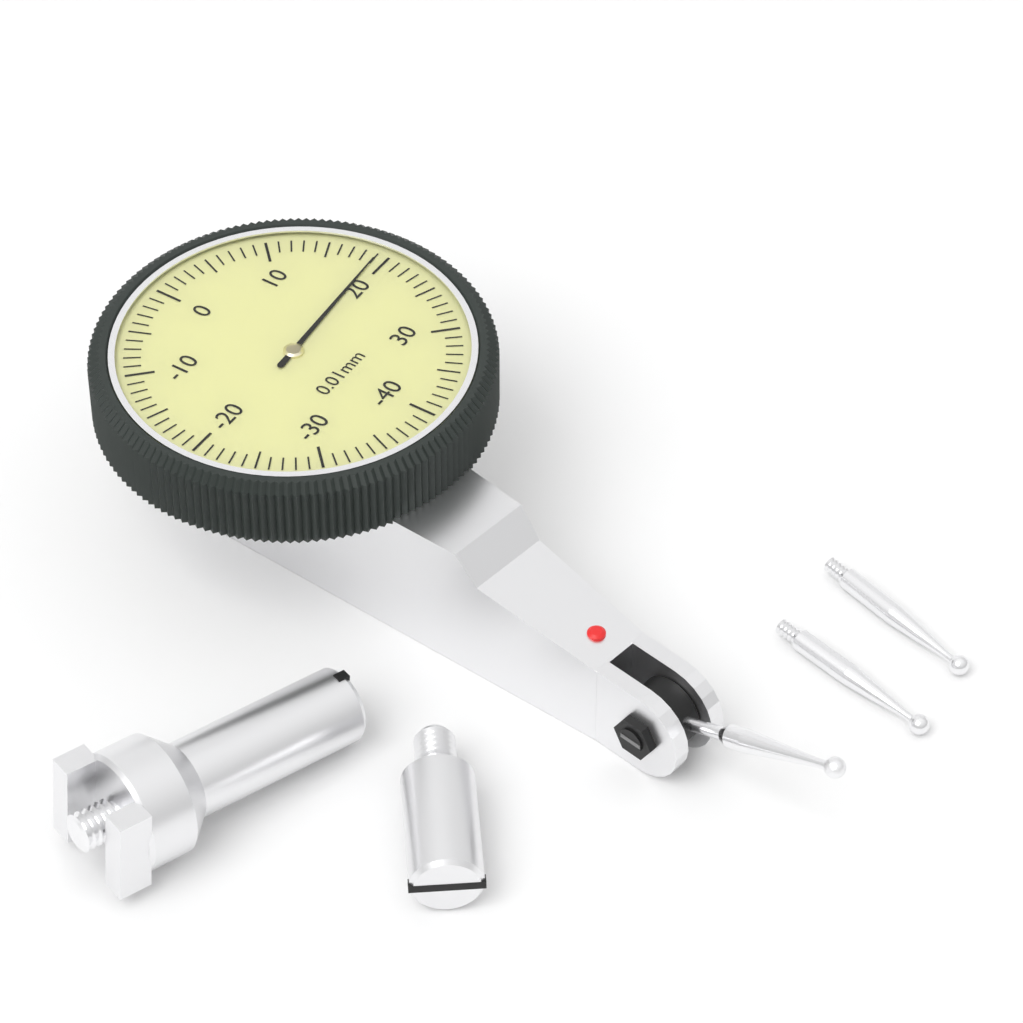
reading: 19 0.01mm
